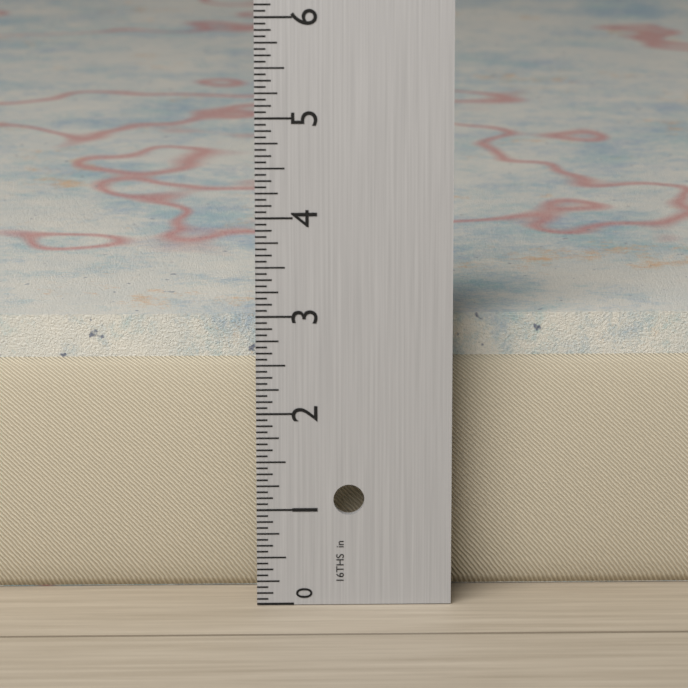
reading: 2.8750 in
